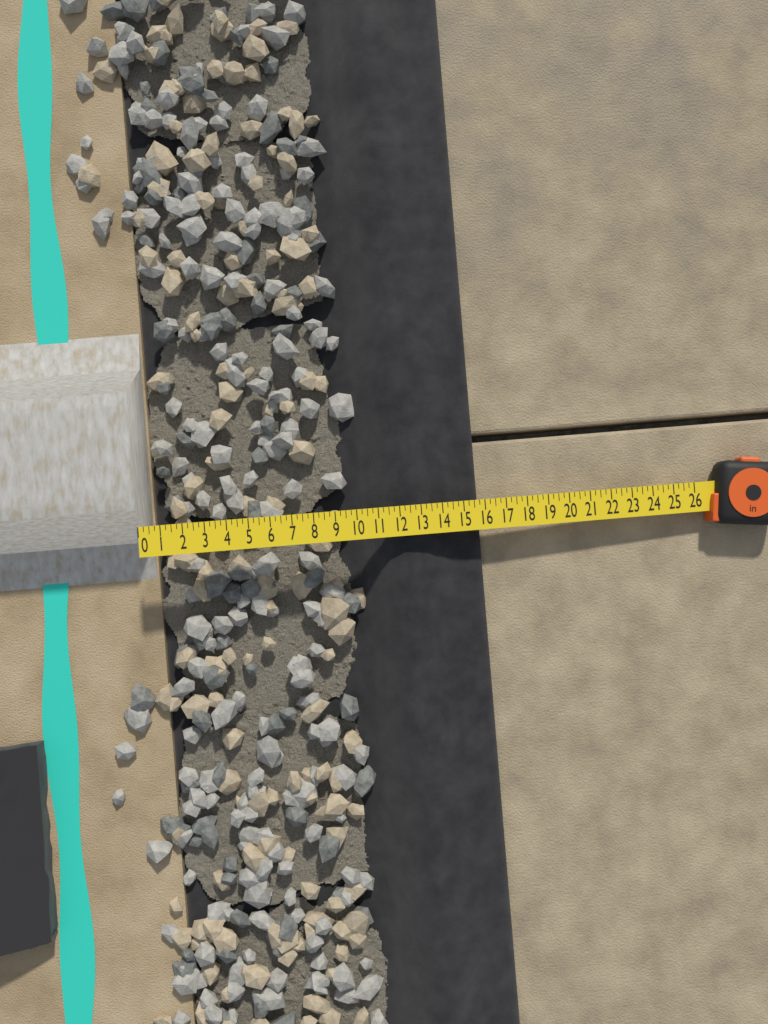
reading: 15.75 in
